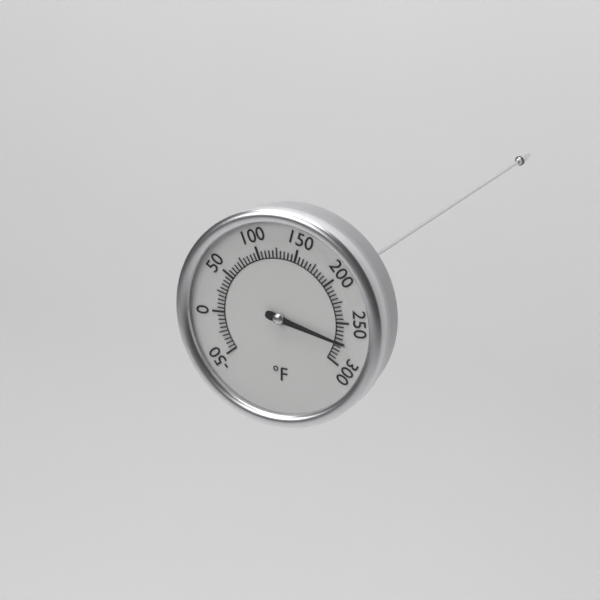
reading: 275 °F
